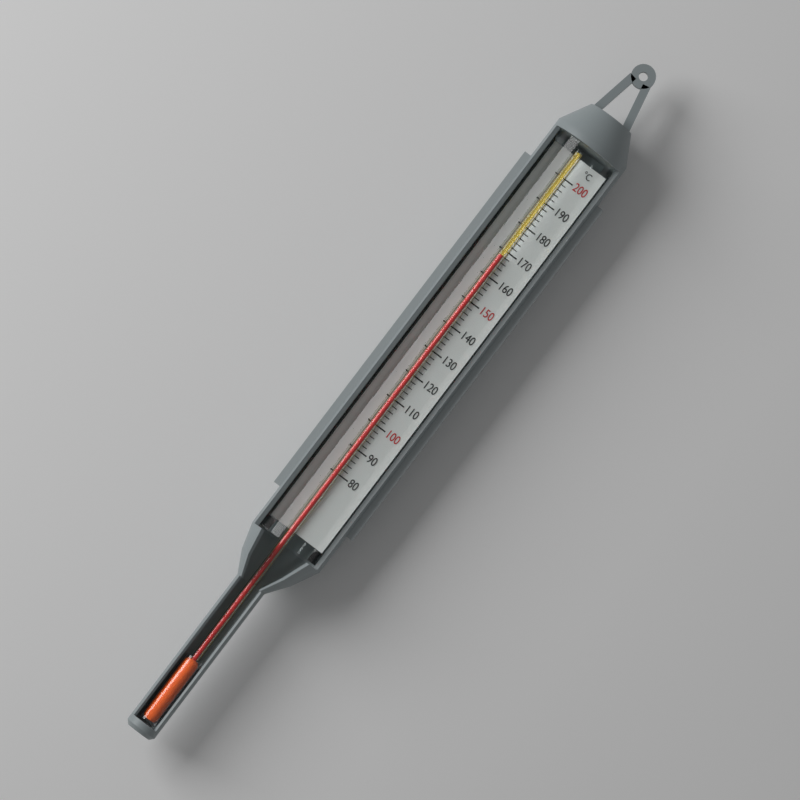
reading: 168 °C
